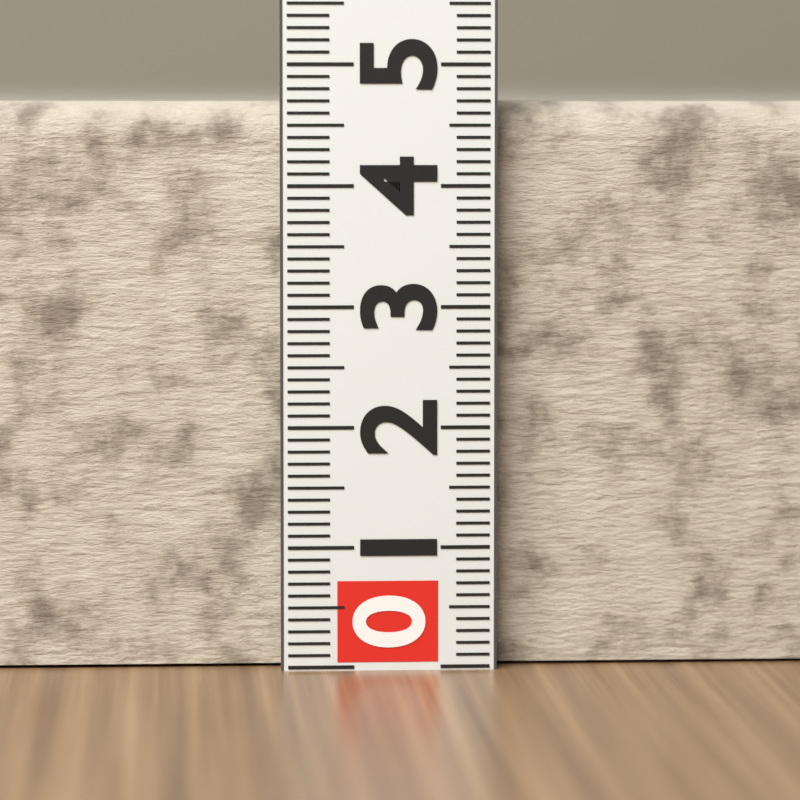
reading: 4.7 (no unit)
